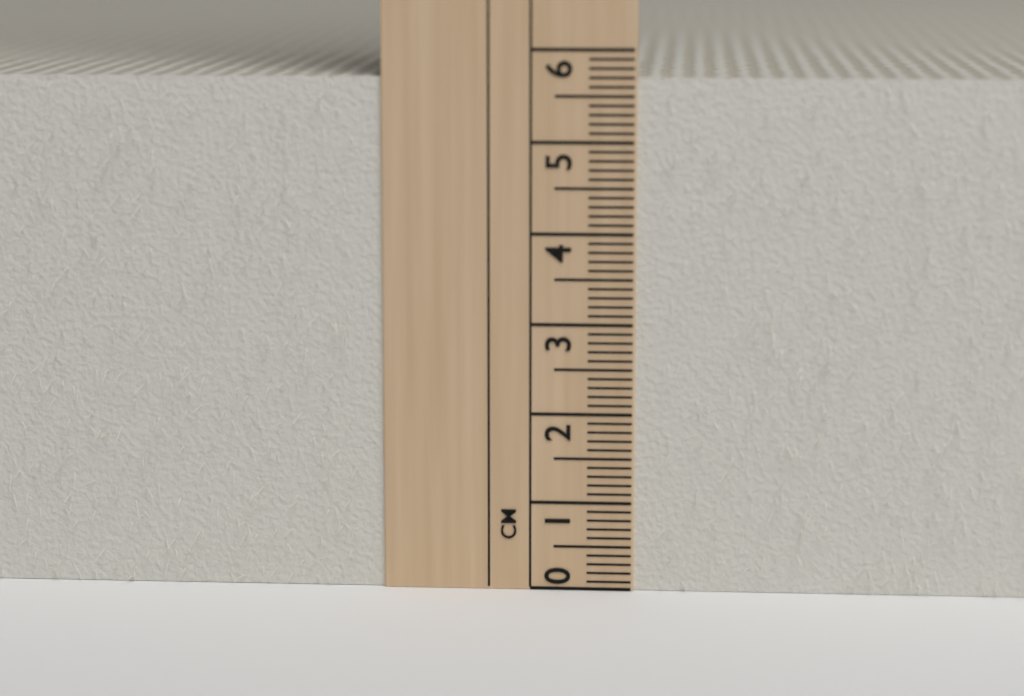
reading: 5.7 cm
